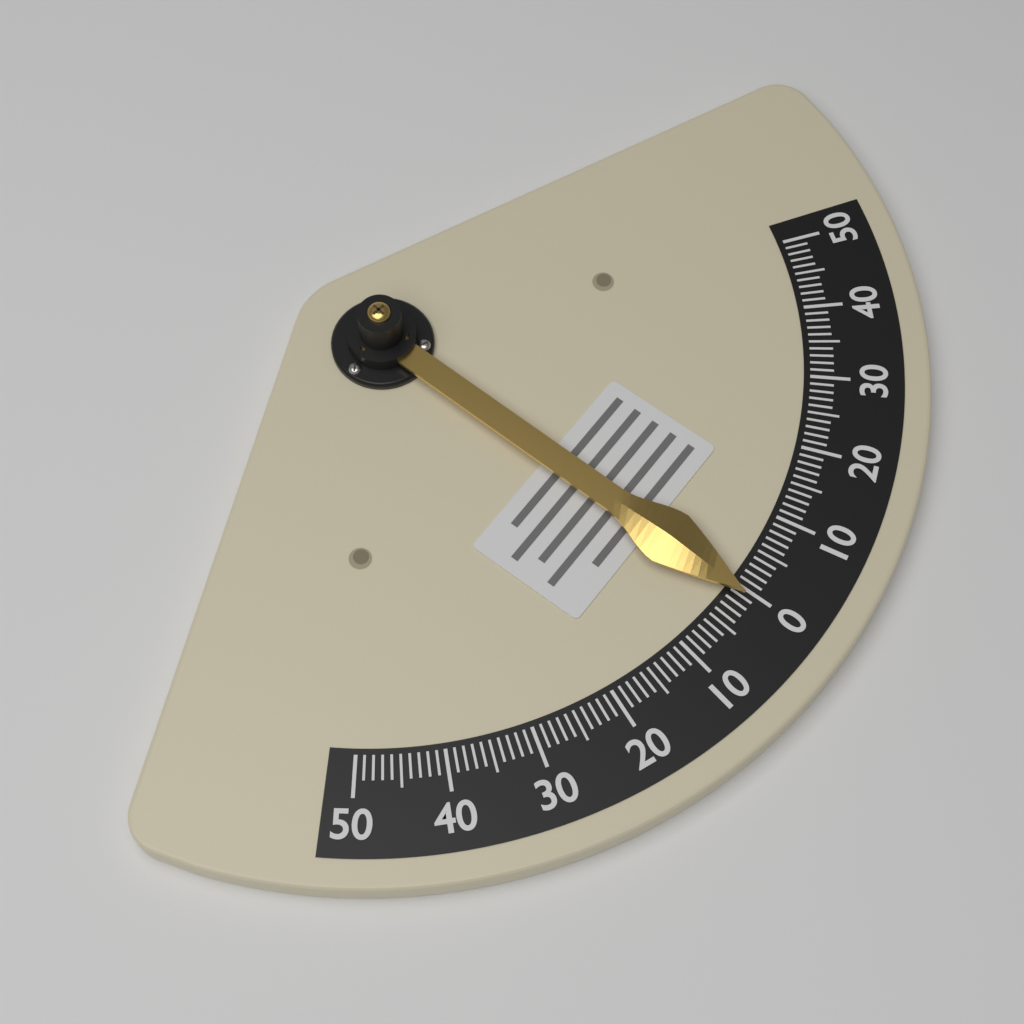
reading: -1 (no unit)
